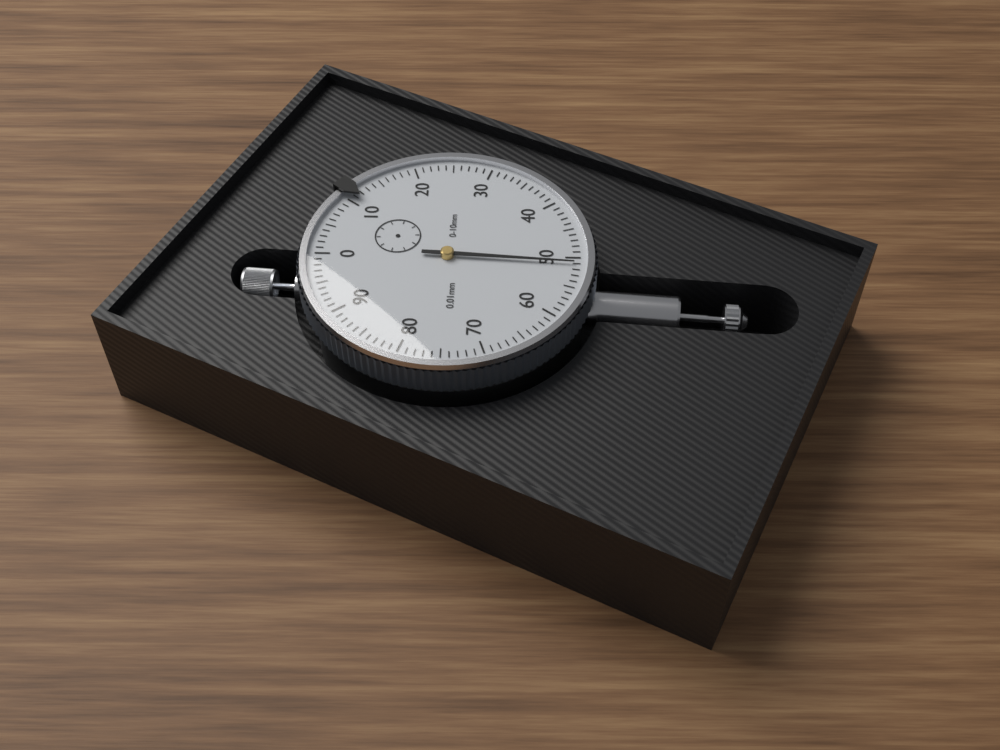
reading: 0.51 mm
